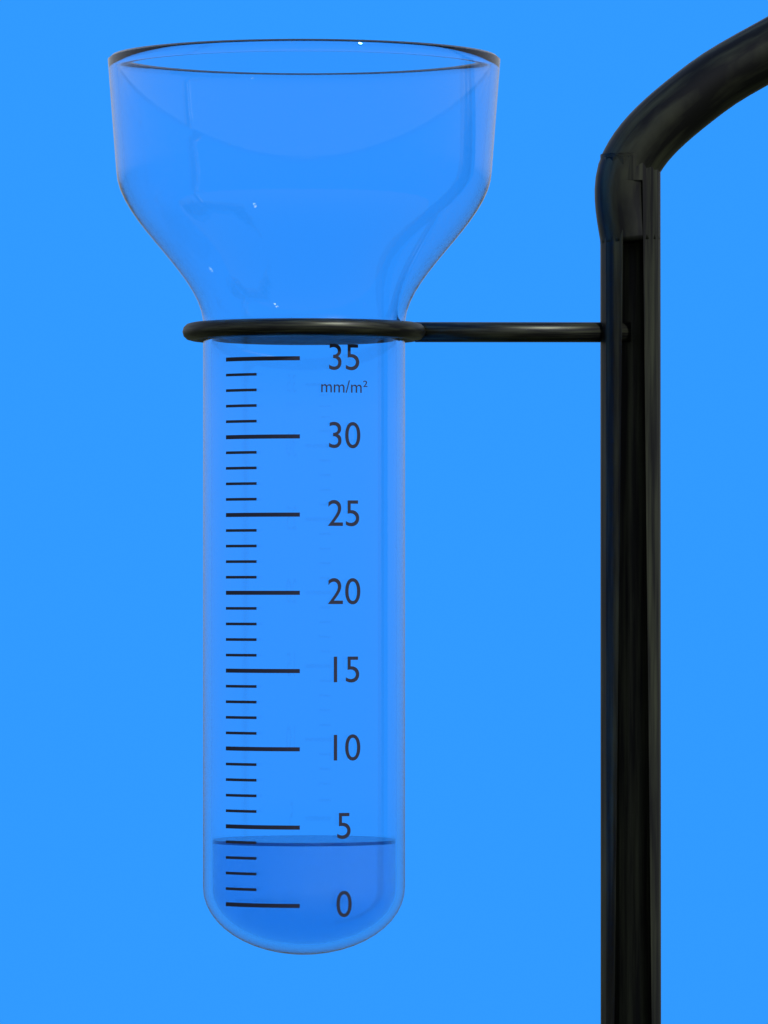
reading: 4 mm/m²
